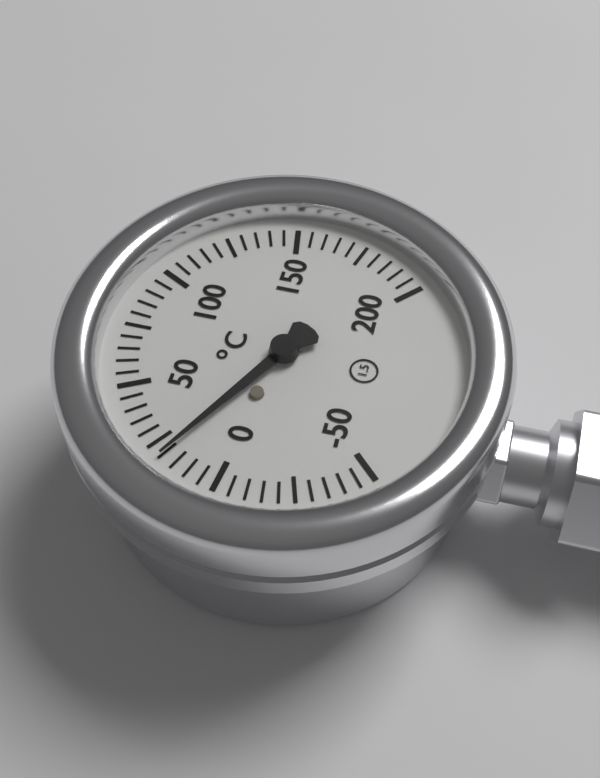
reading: 20 °C
